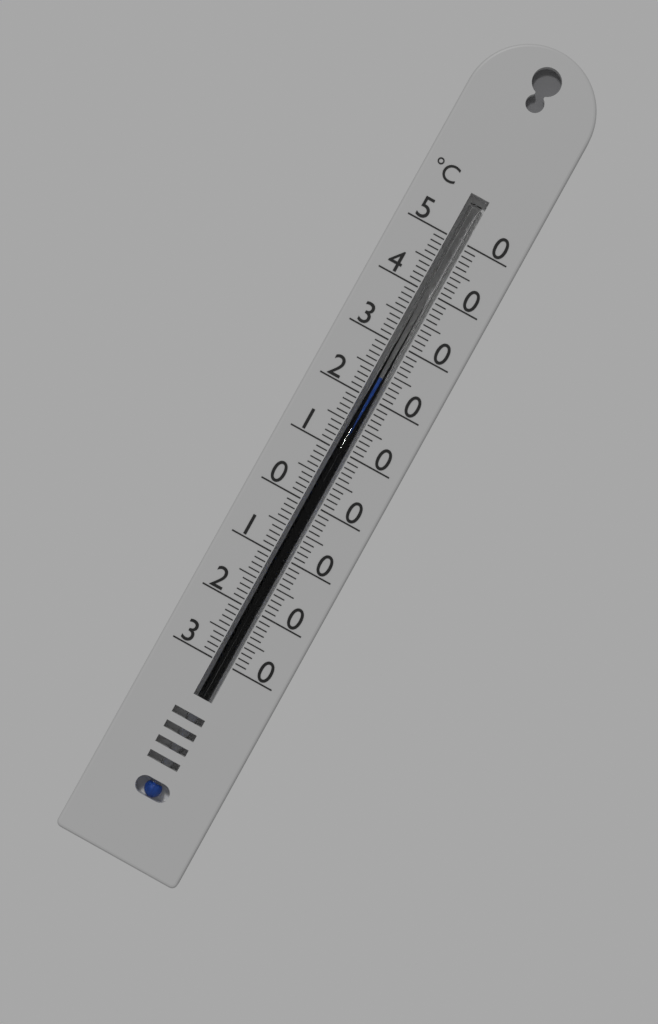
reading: 24 °C
